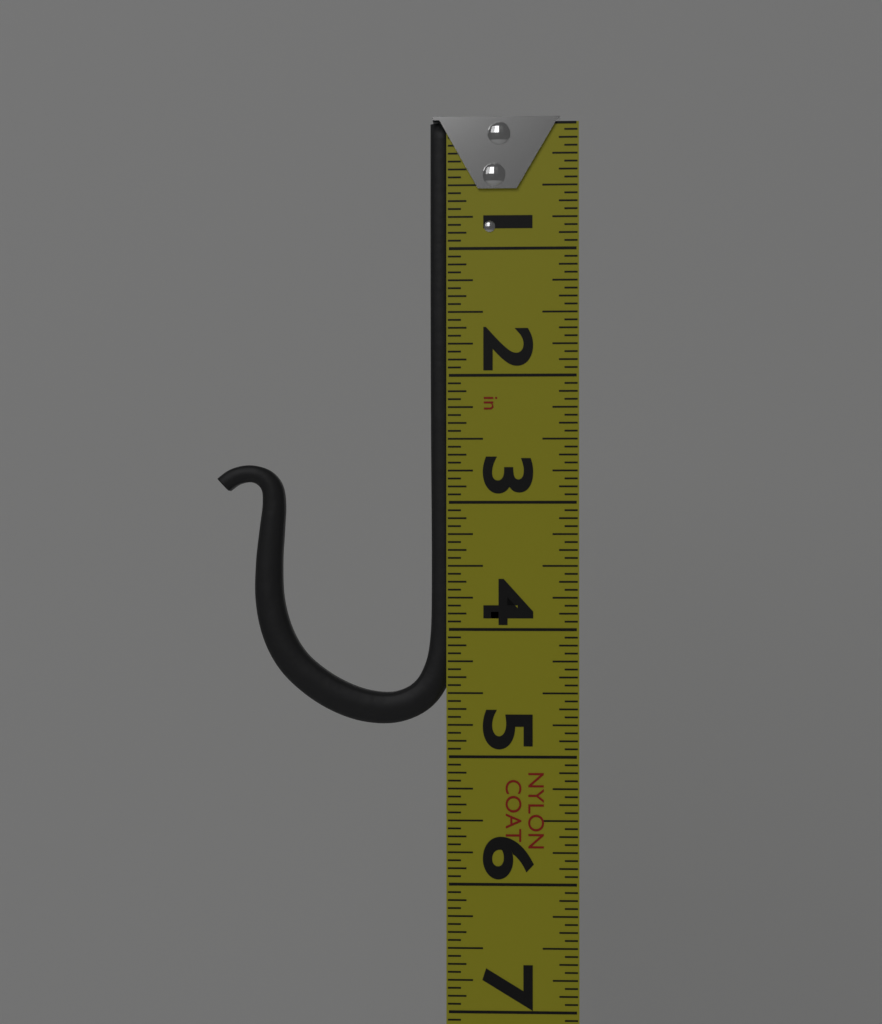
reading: 4.7500 in
